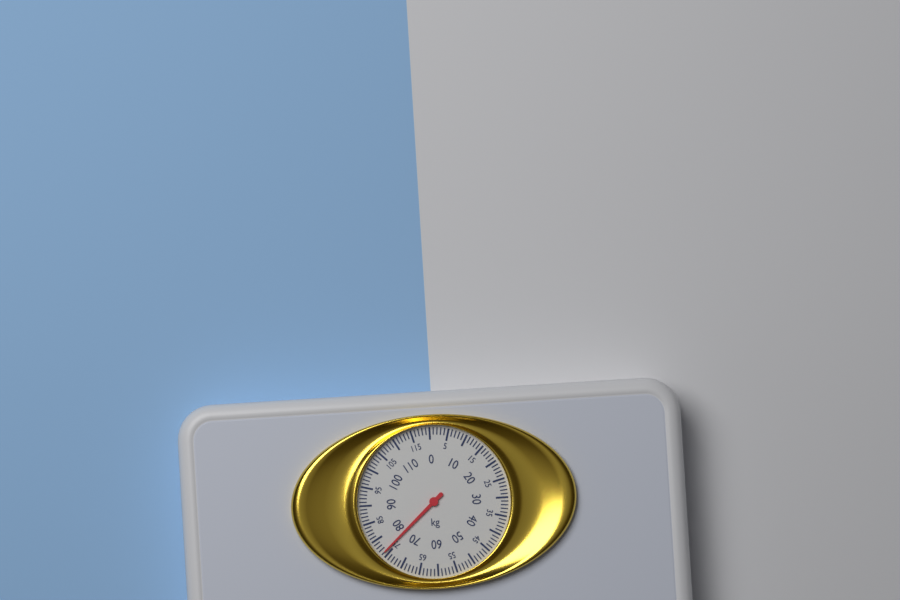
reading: 76 kg
